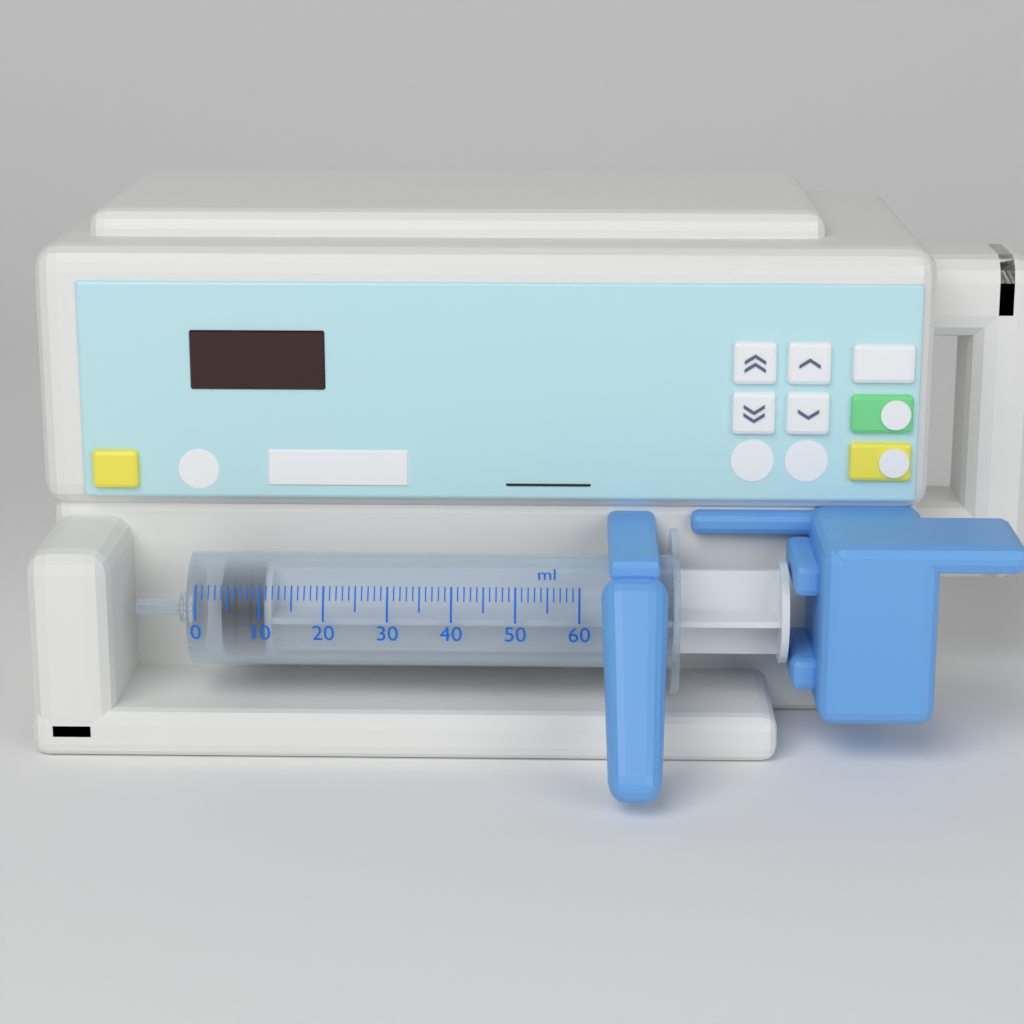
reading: 4 ml
